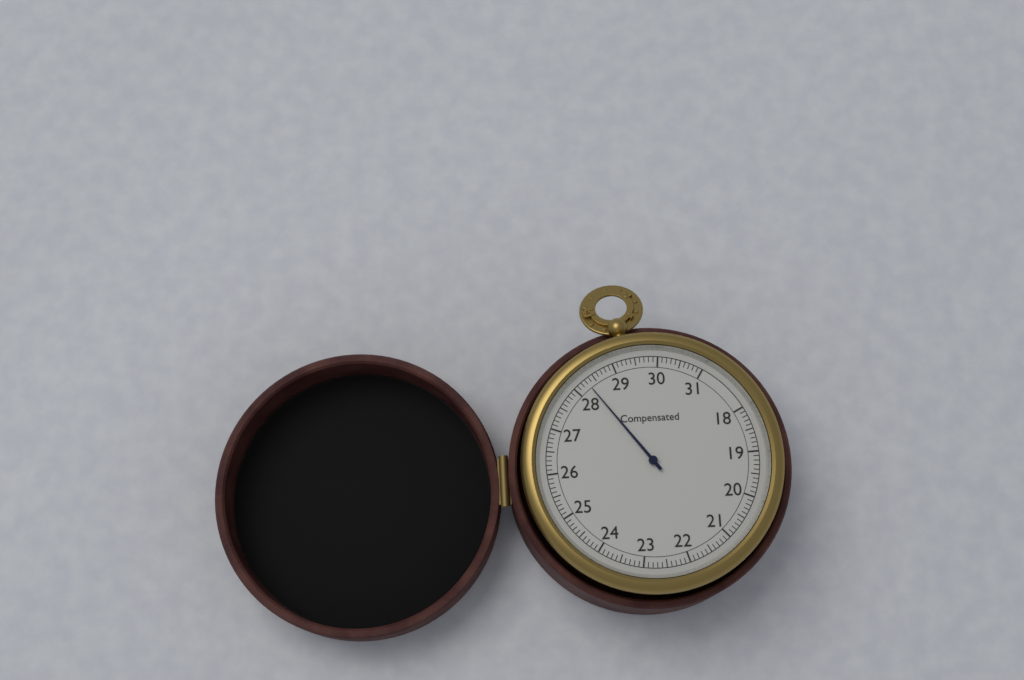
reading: 28.3 (no unit)
